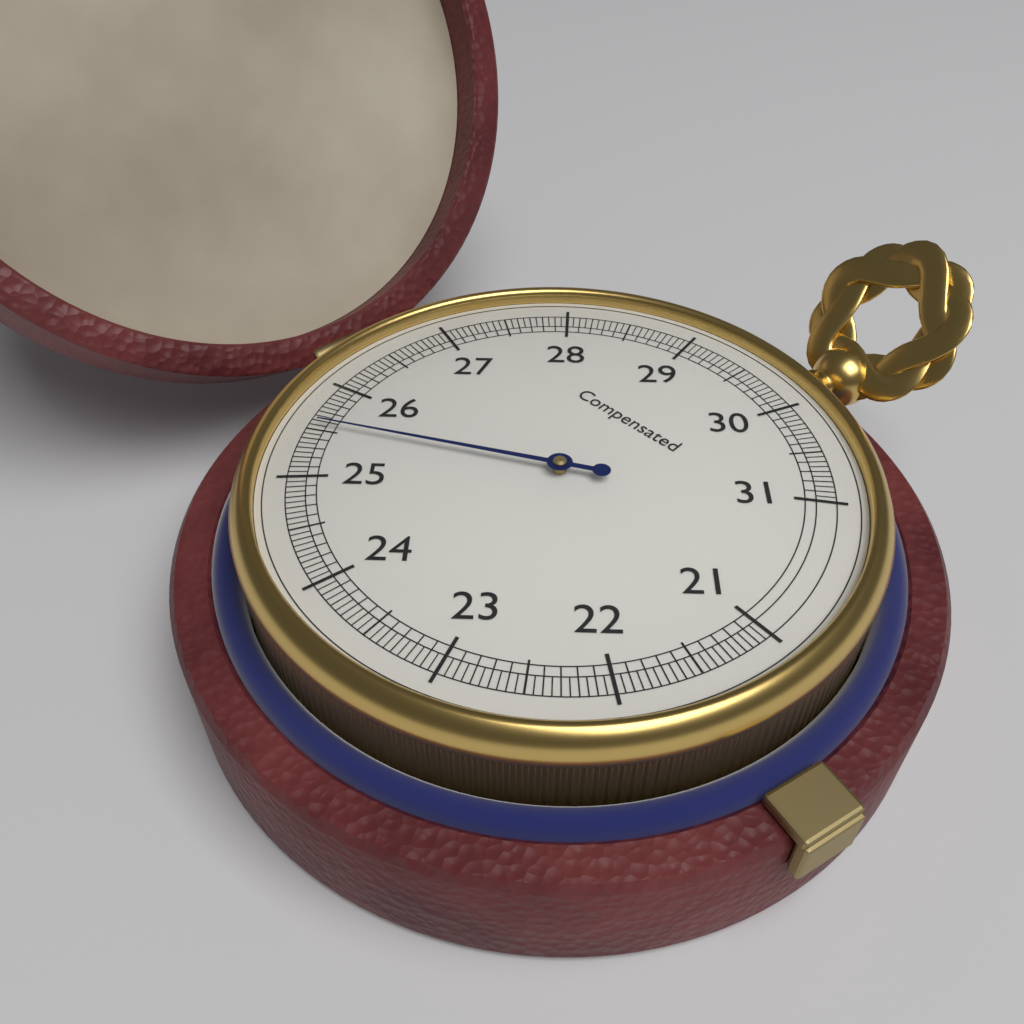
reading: 25.55 (no unit)
